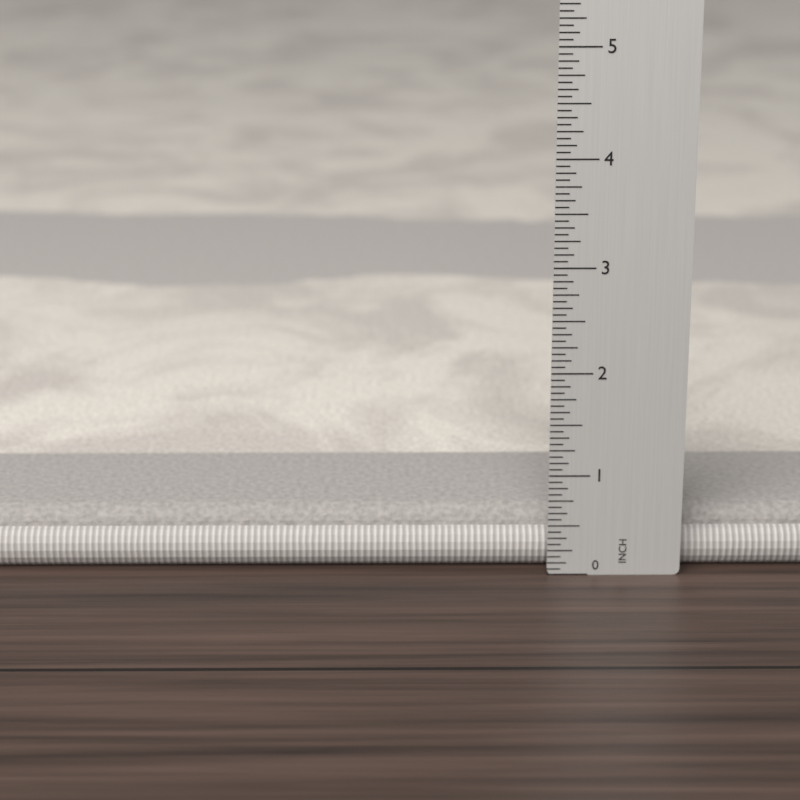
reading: 0.5625 in
